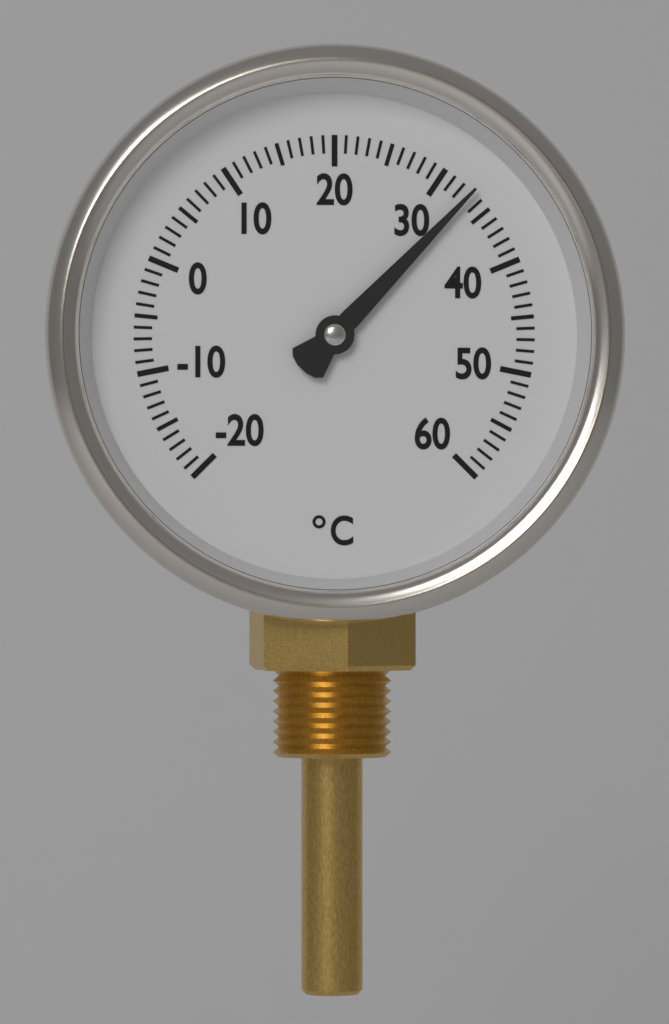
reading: 33 °C
